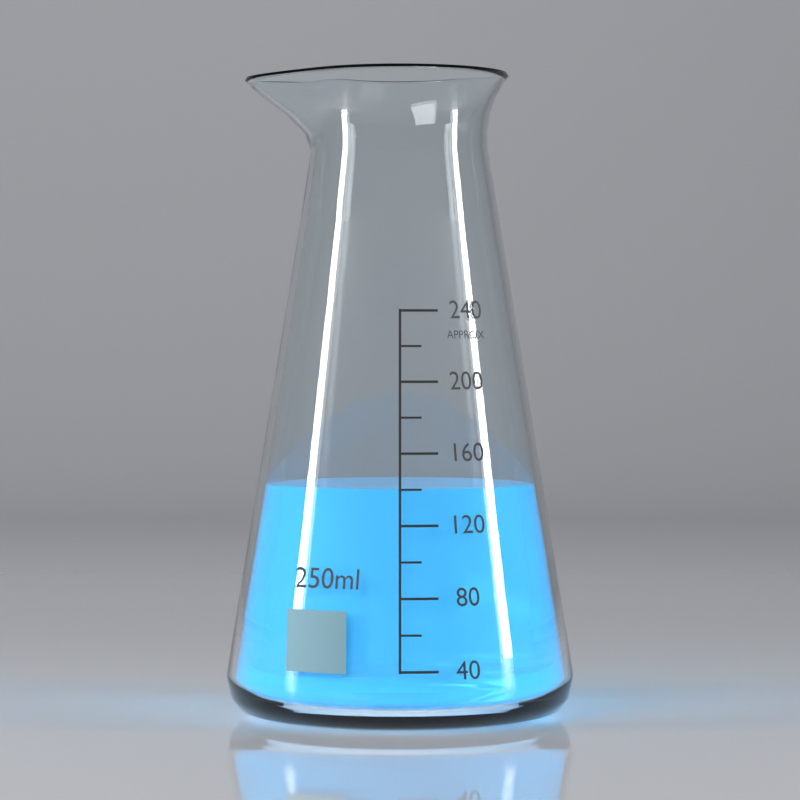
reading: 140 ml
